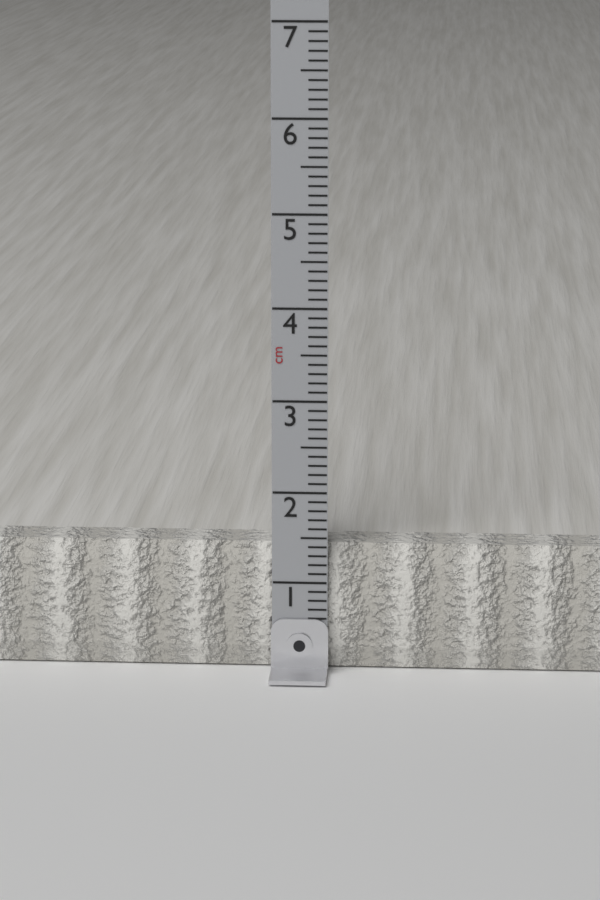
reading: 1.4 cm
